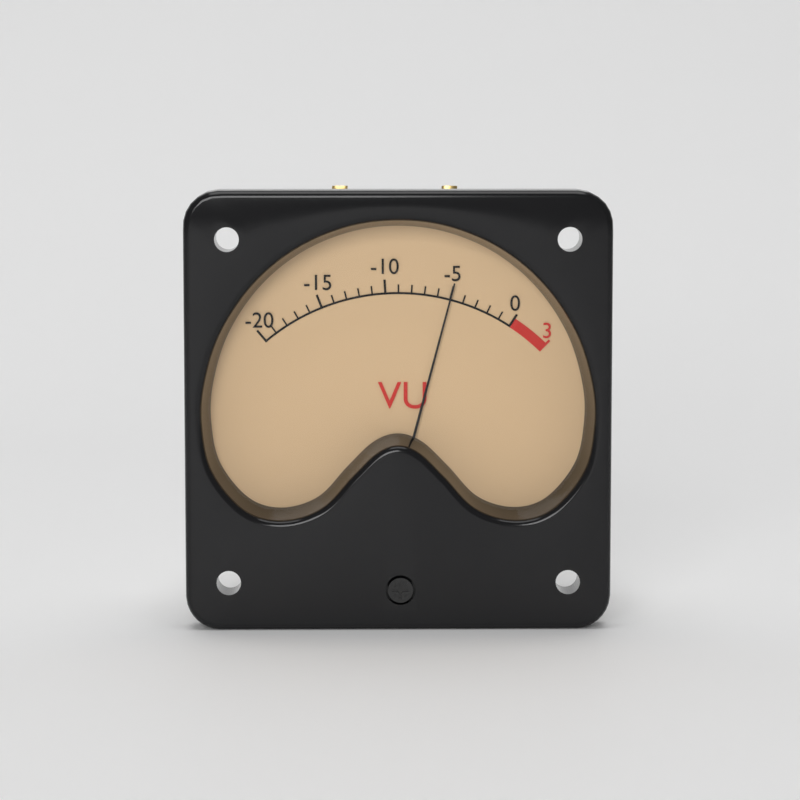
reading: -5 VU
